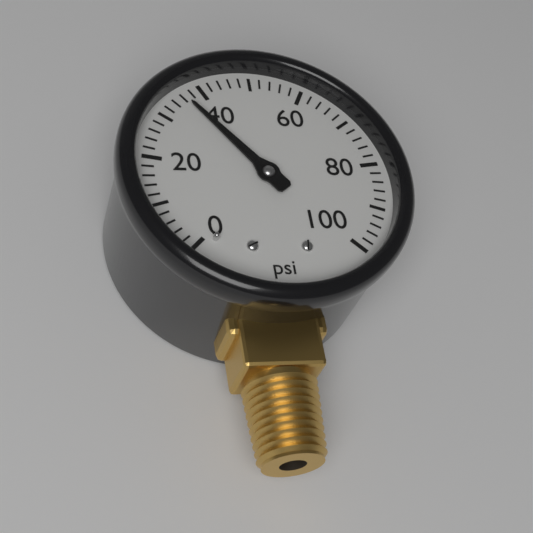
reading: 36 psi
